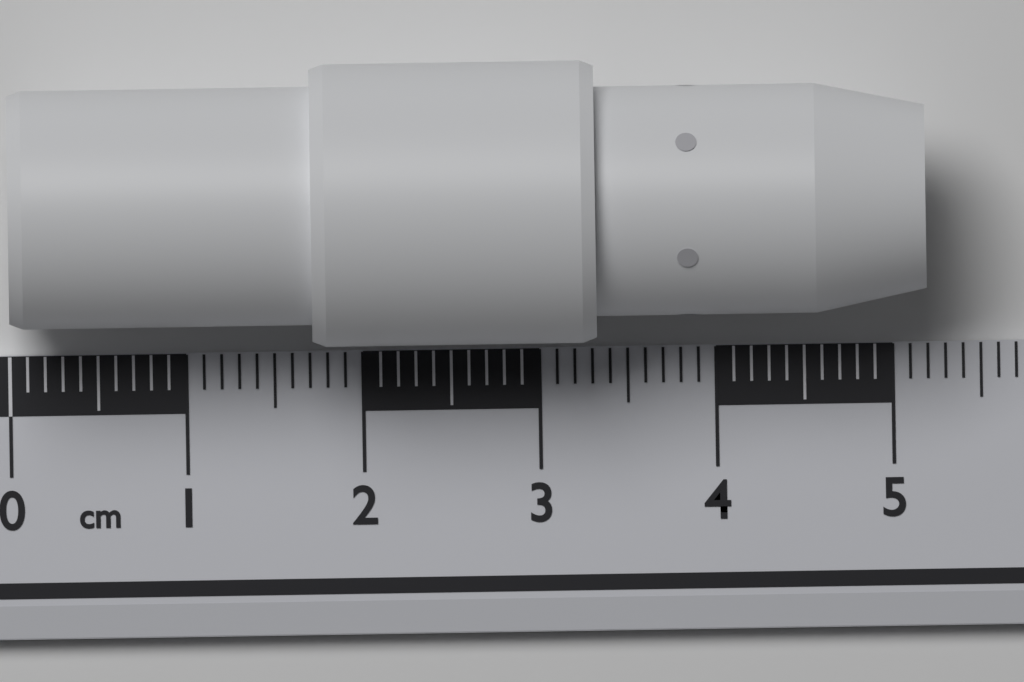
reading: 5.2 cm
